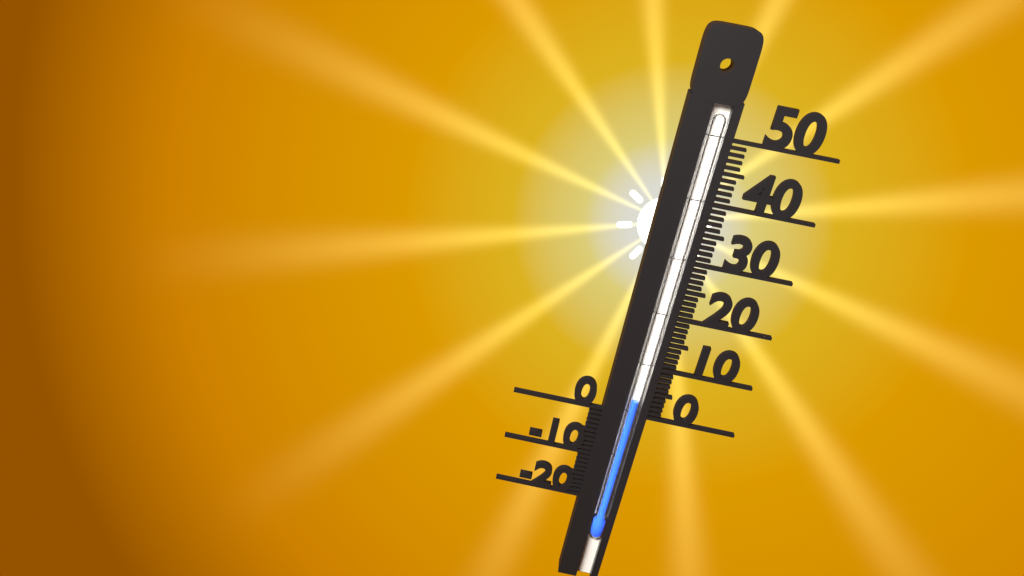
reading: 3 (no unit)
